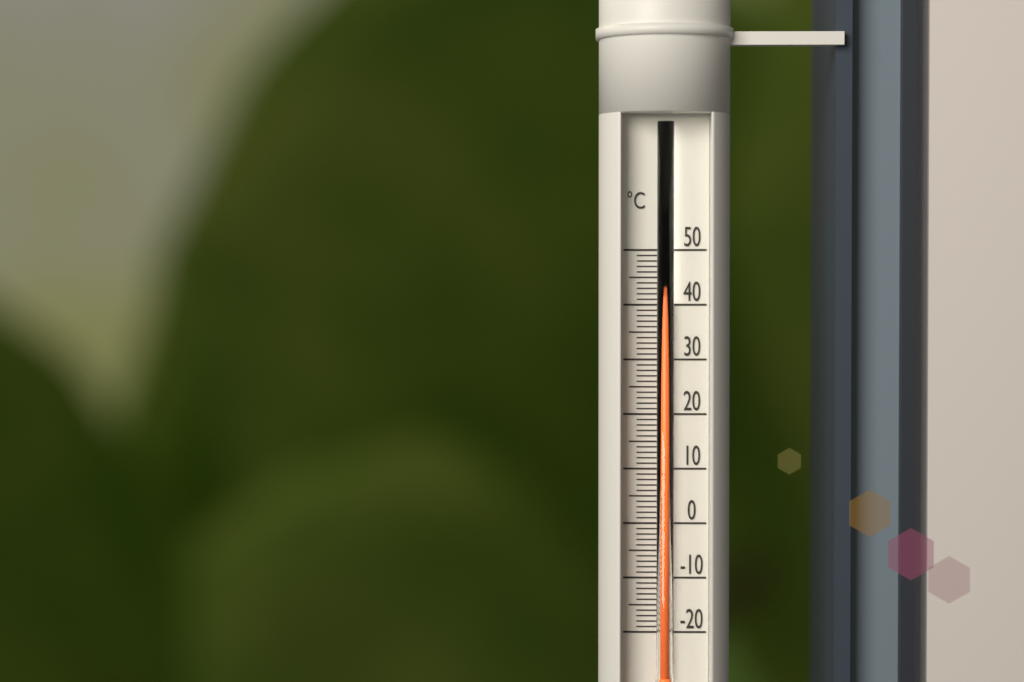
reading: 41 °C
